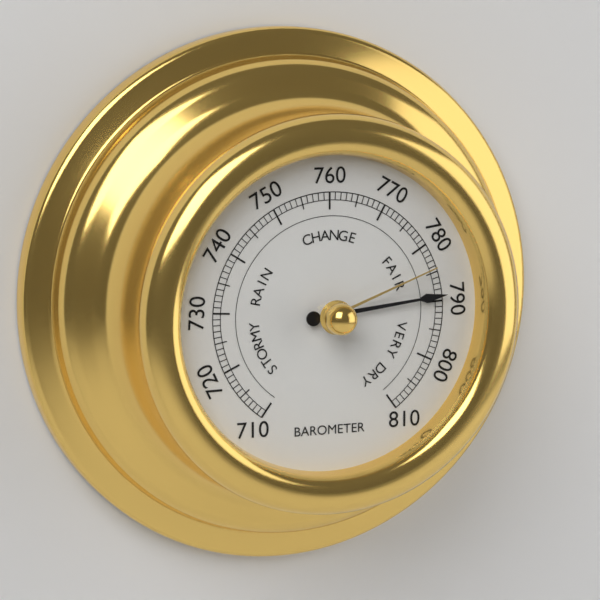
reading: 789 (no unit)
